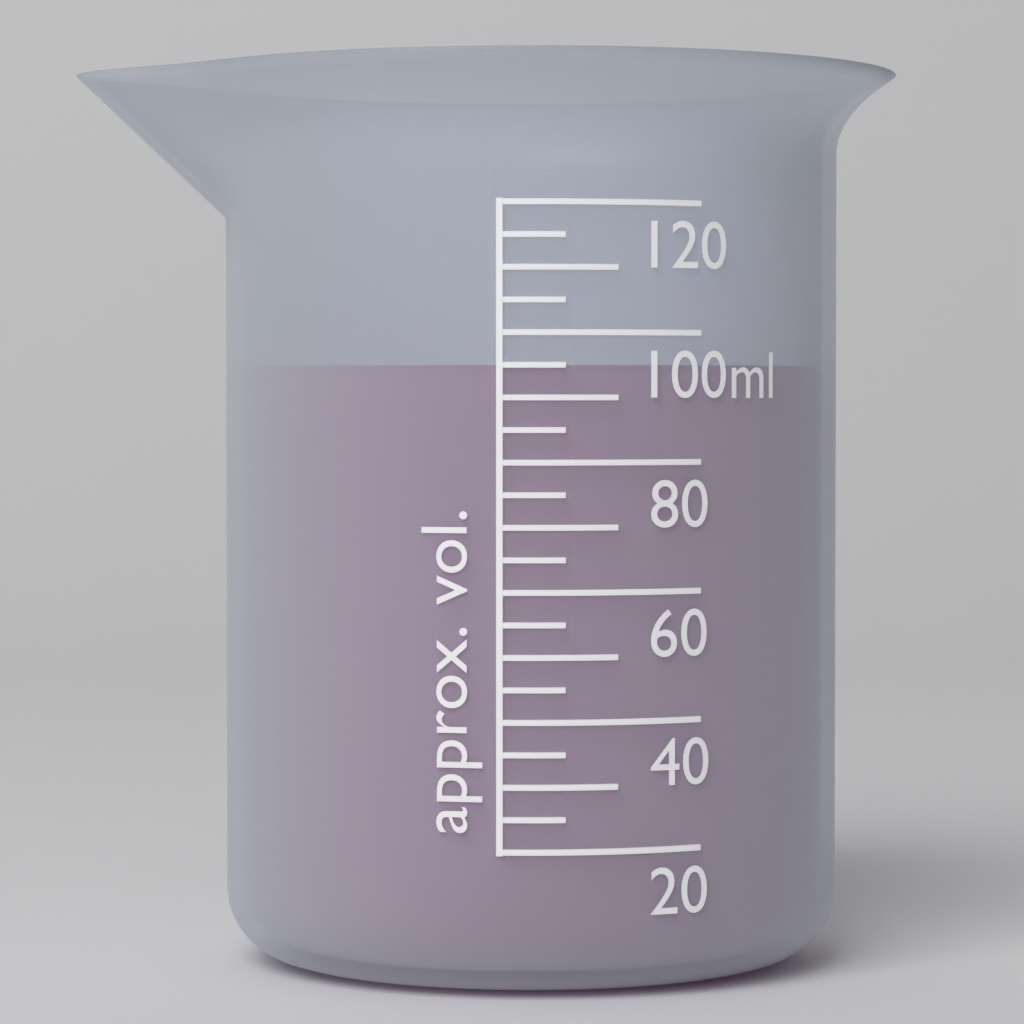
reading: 95 ml
